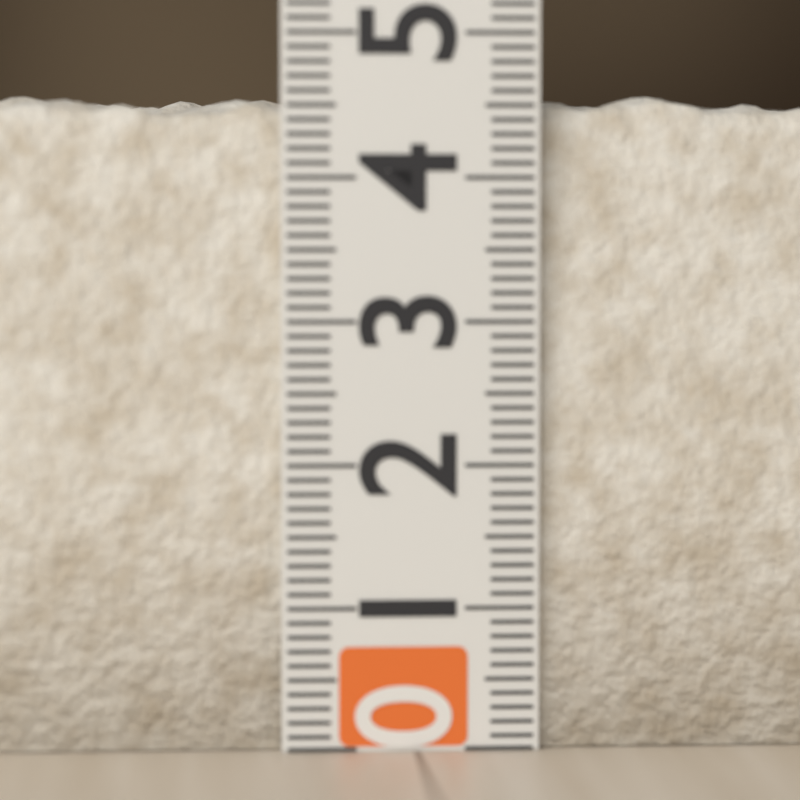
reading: 4.6 (no unit)
